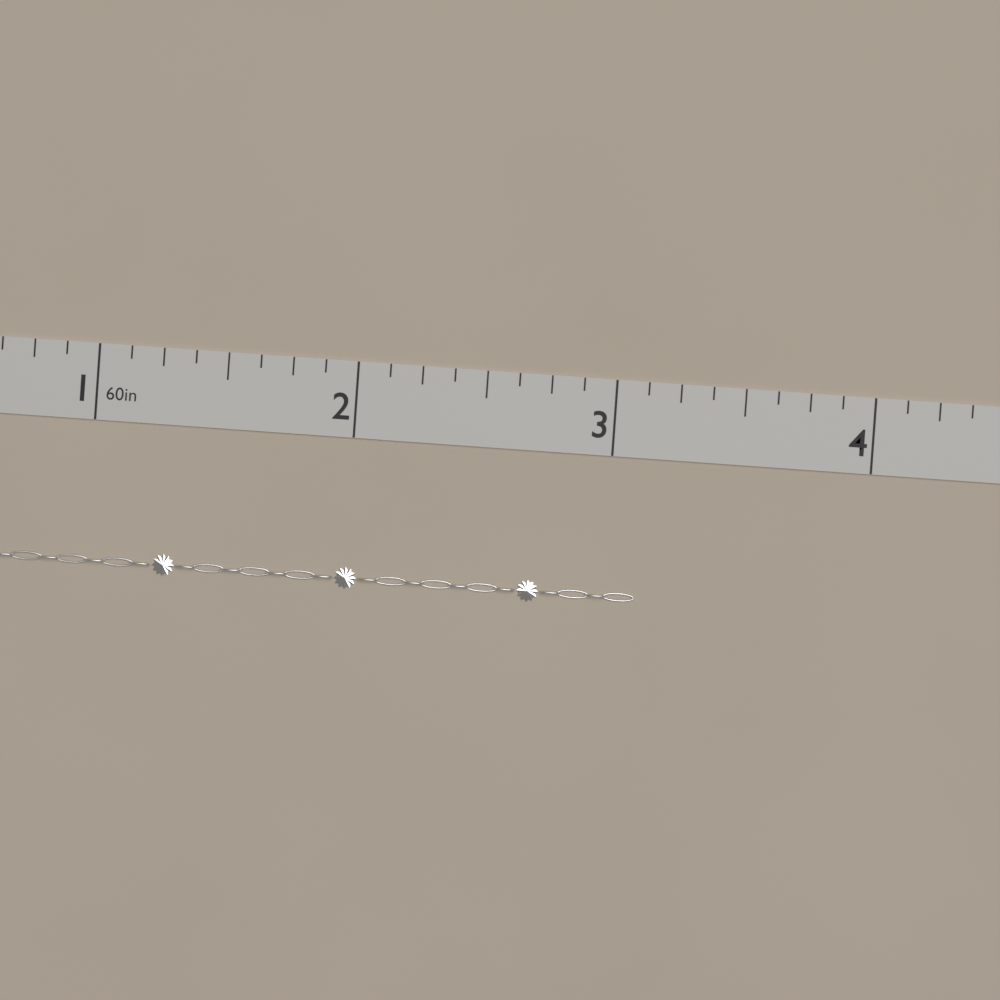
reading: 3.125 in
